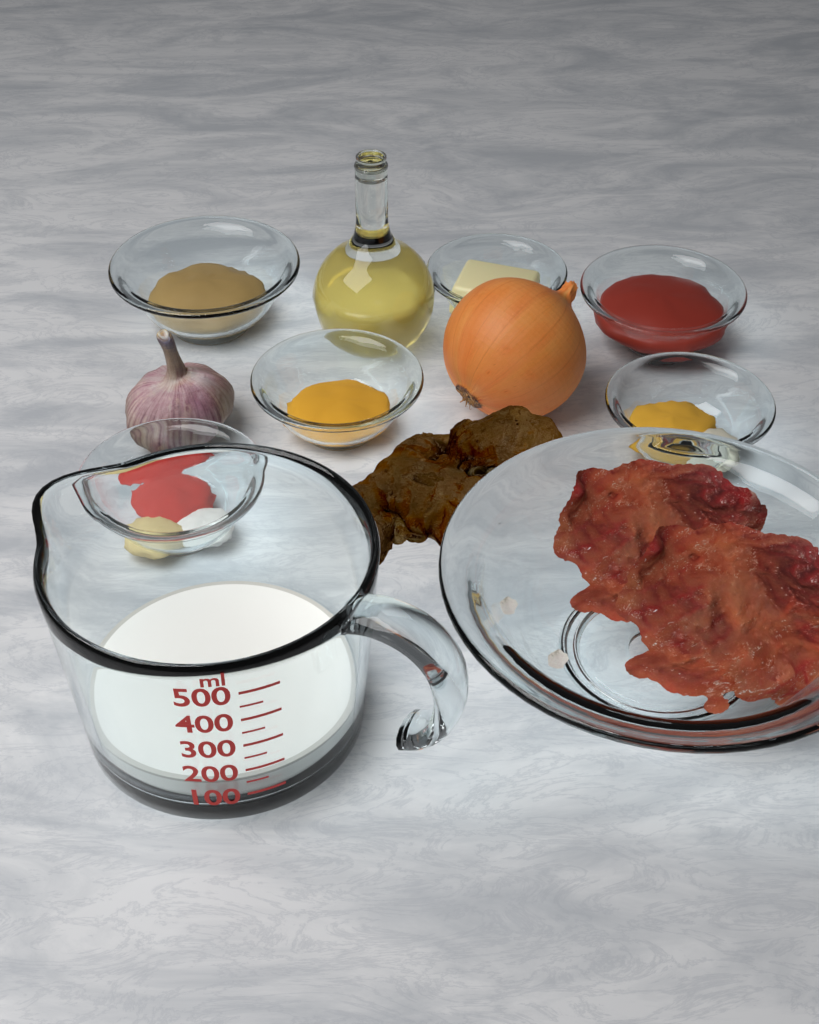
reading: 150 ml
